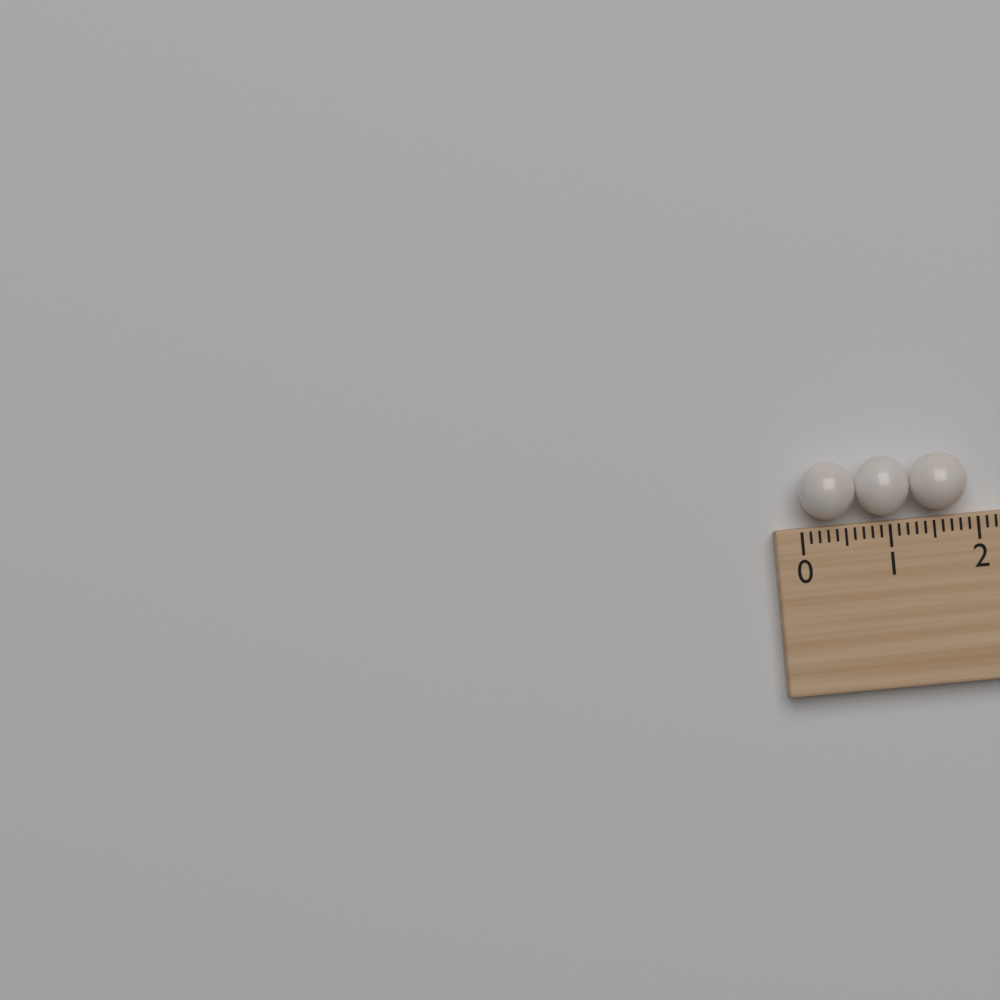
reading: 1.9 (no unit)
